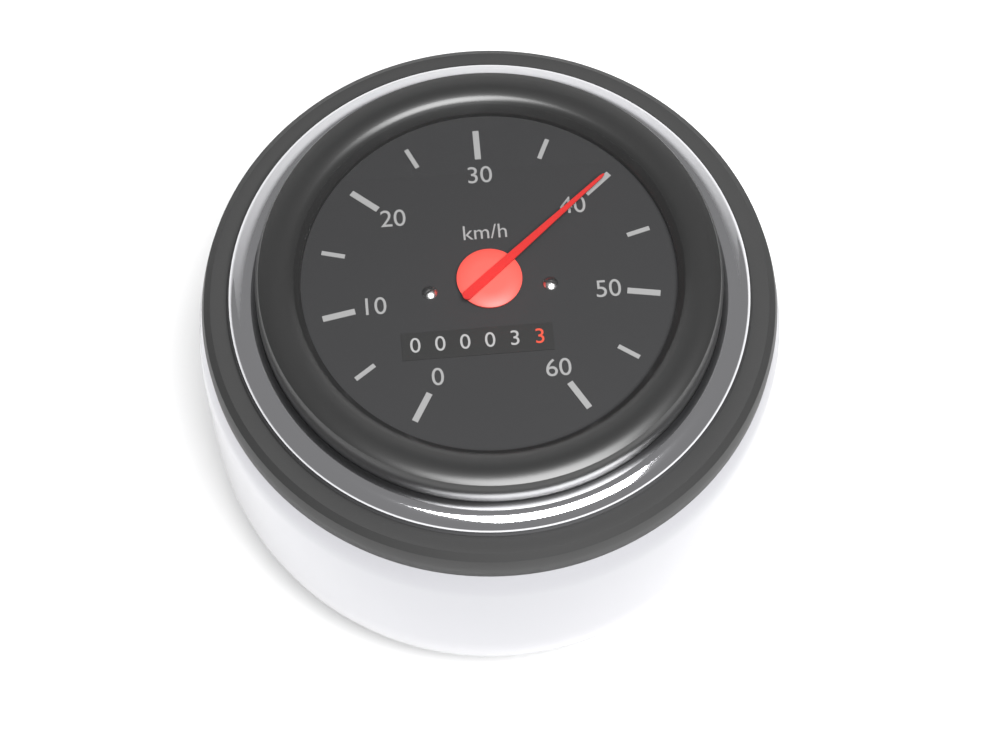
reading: 40 km/h
